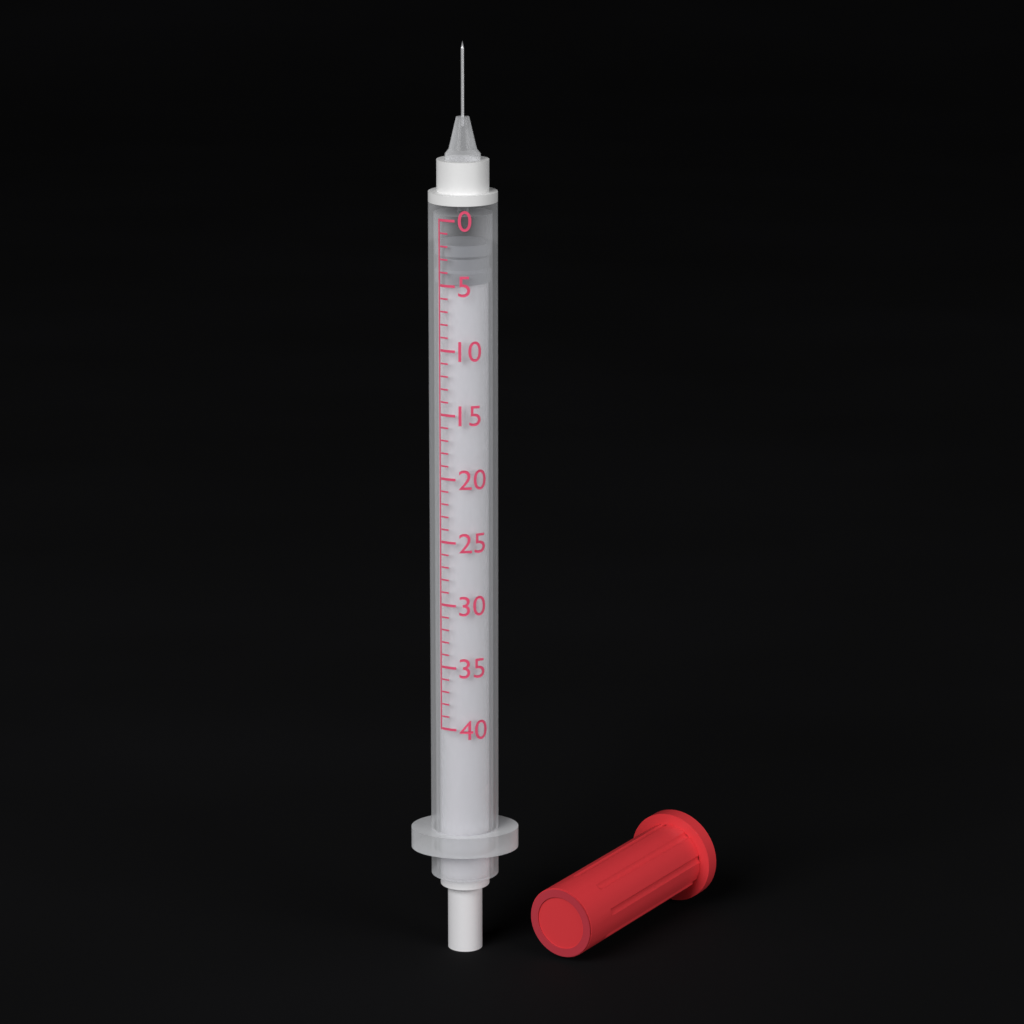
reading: 2 (no unit)
